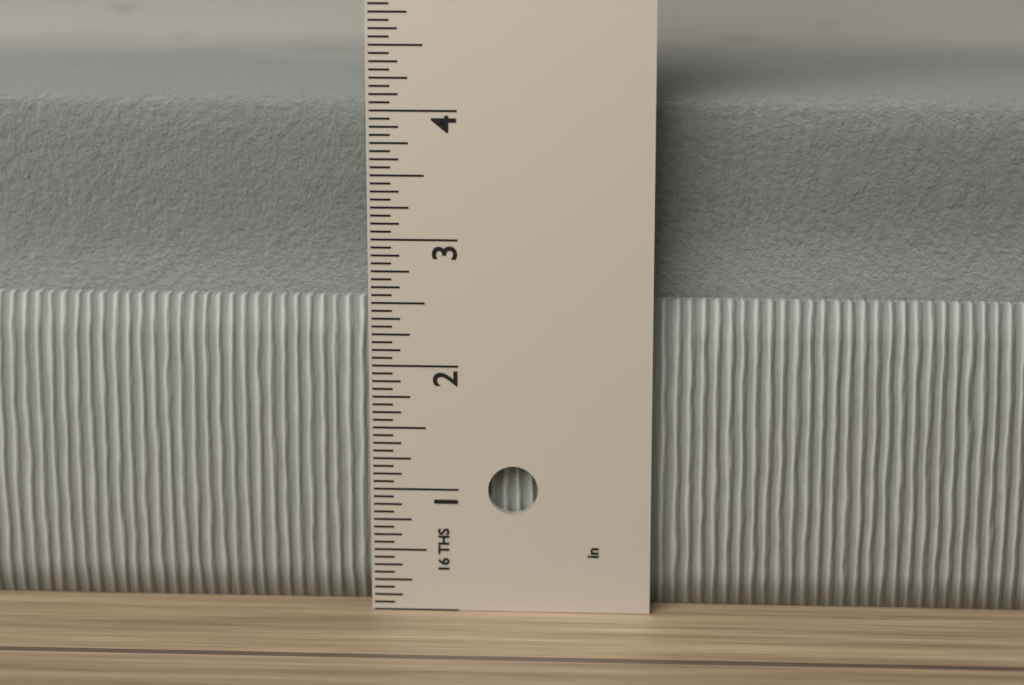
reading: 4.0000 in
